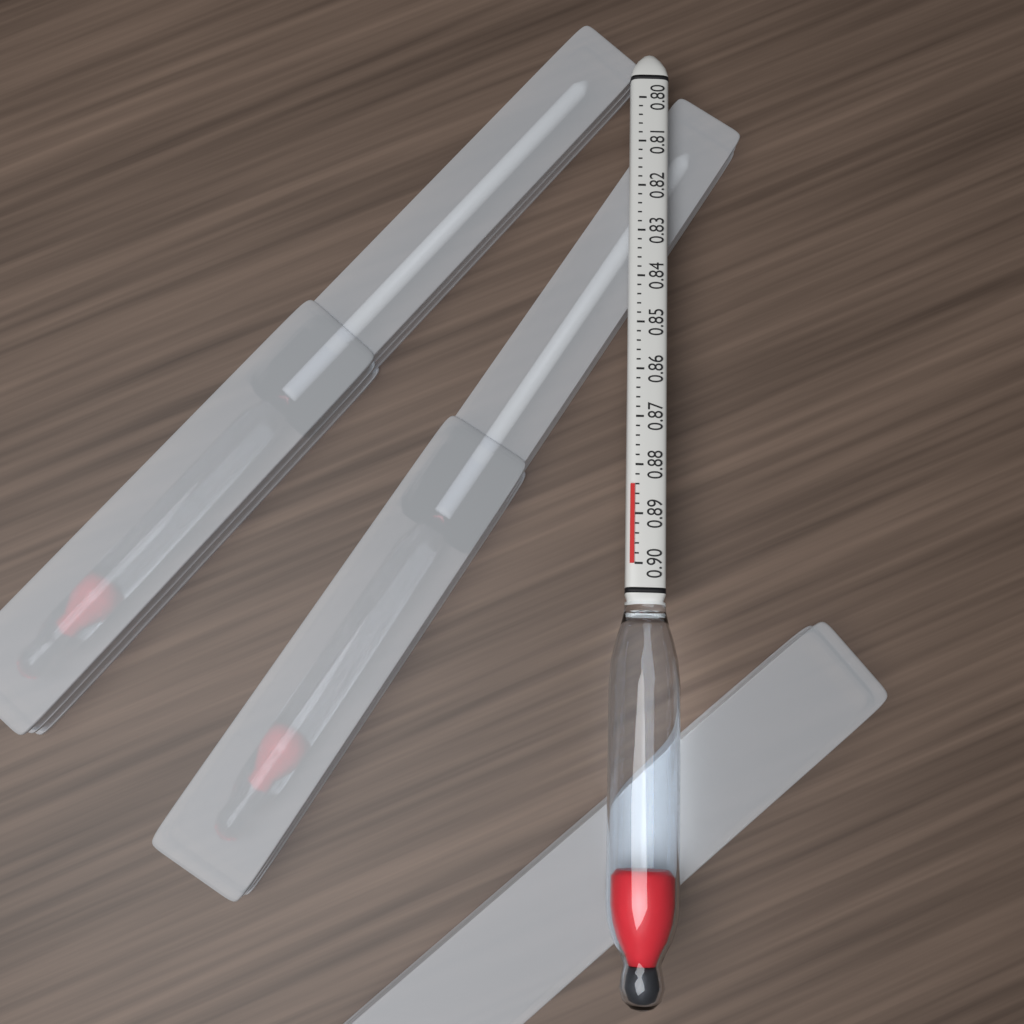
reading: 0.884 (no unit)
